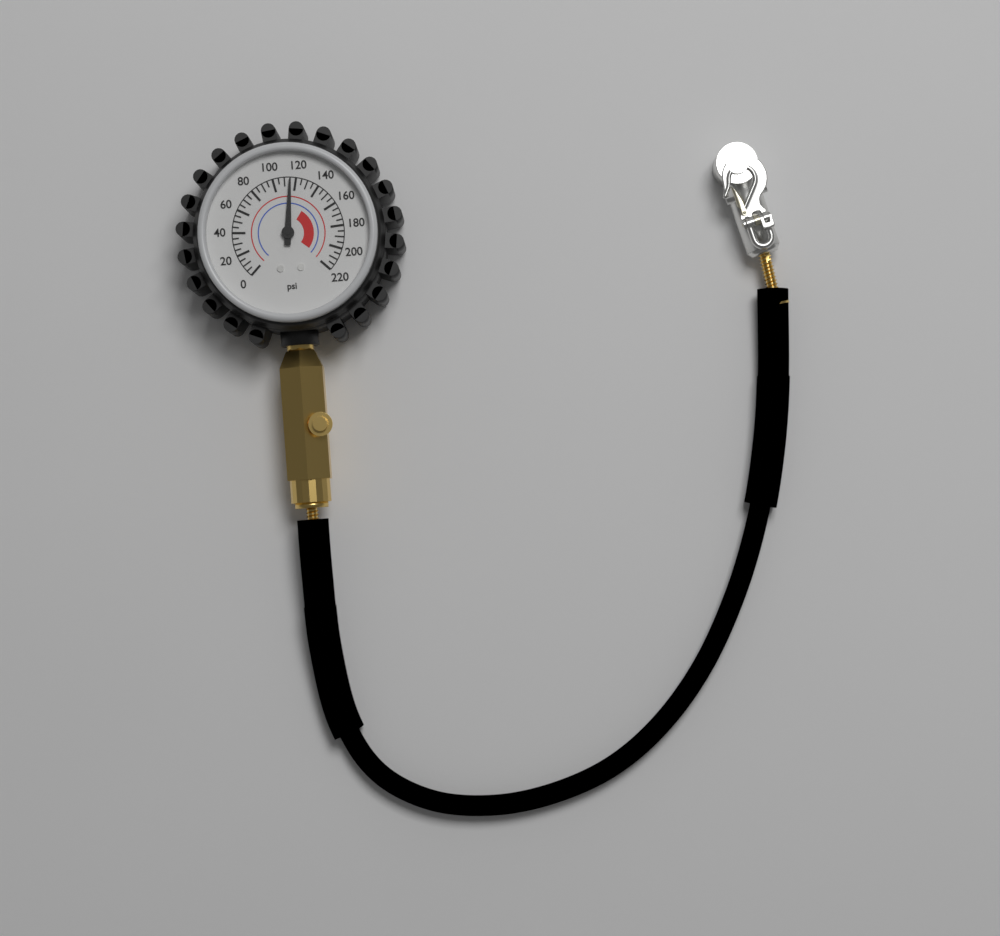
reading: 115 psi
